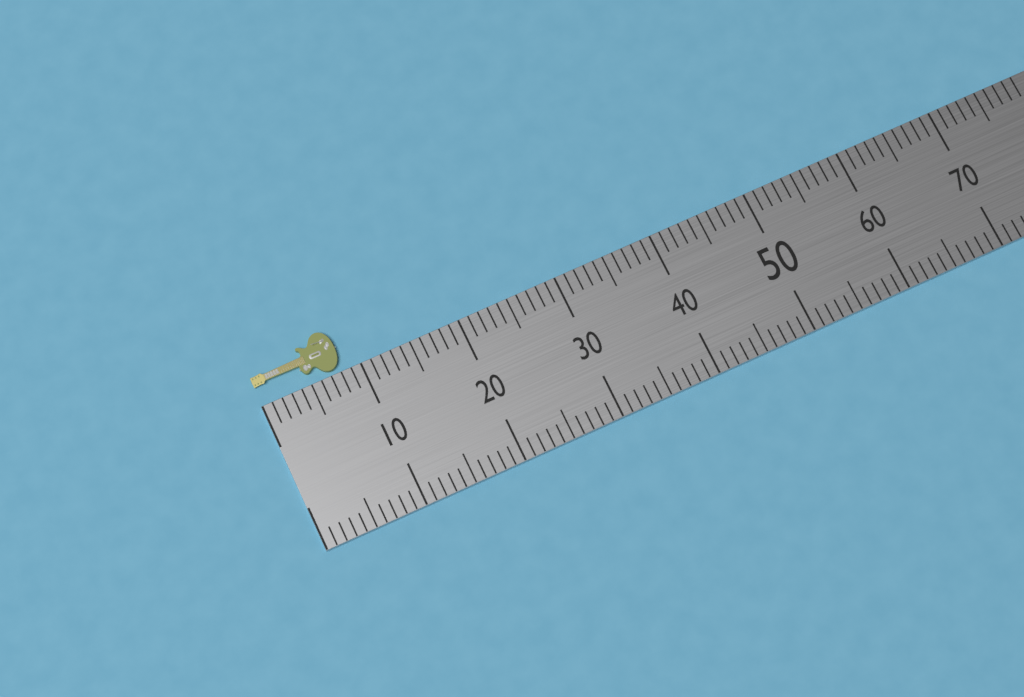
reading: 8.5 (no unit)
